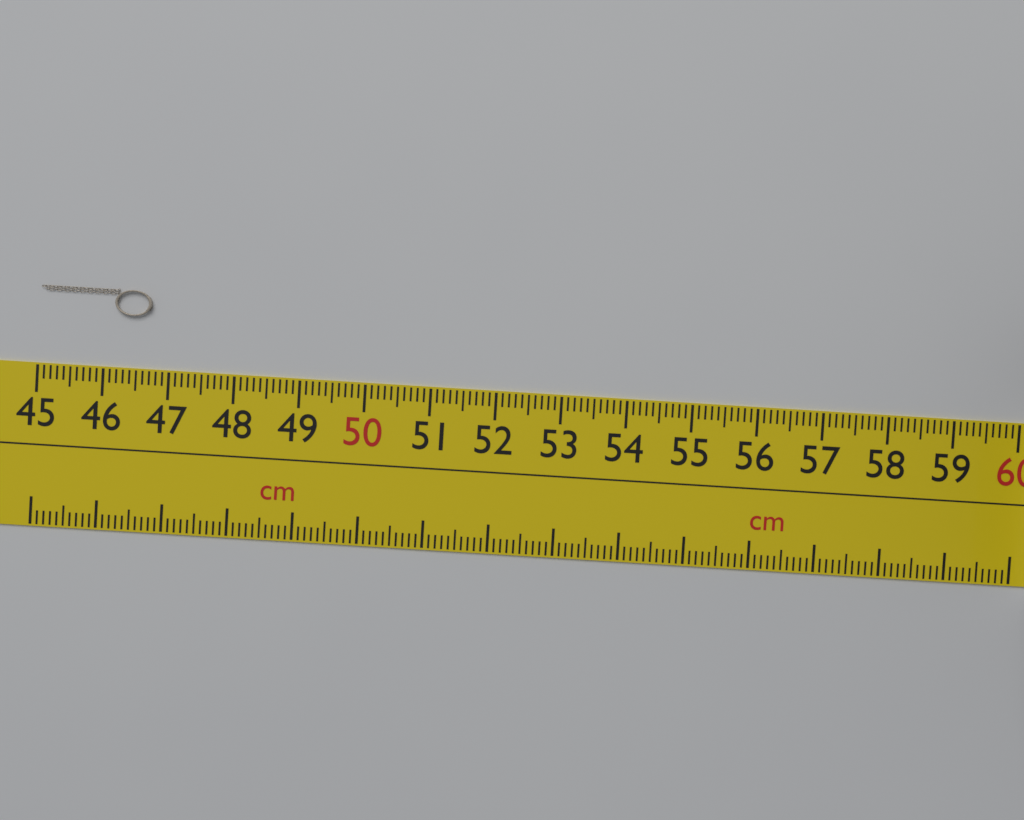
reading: 46.7 cm
